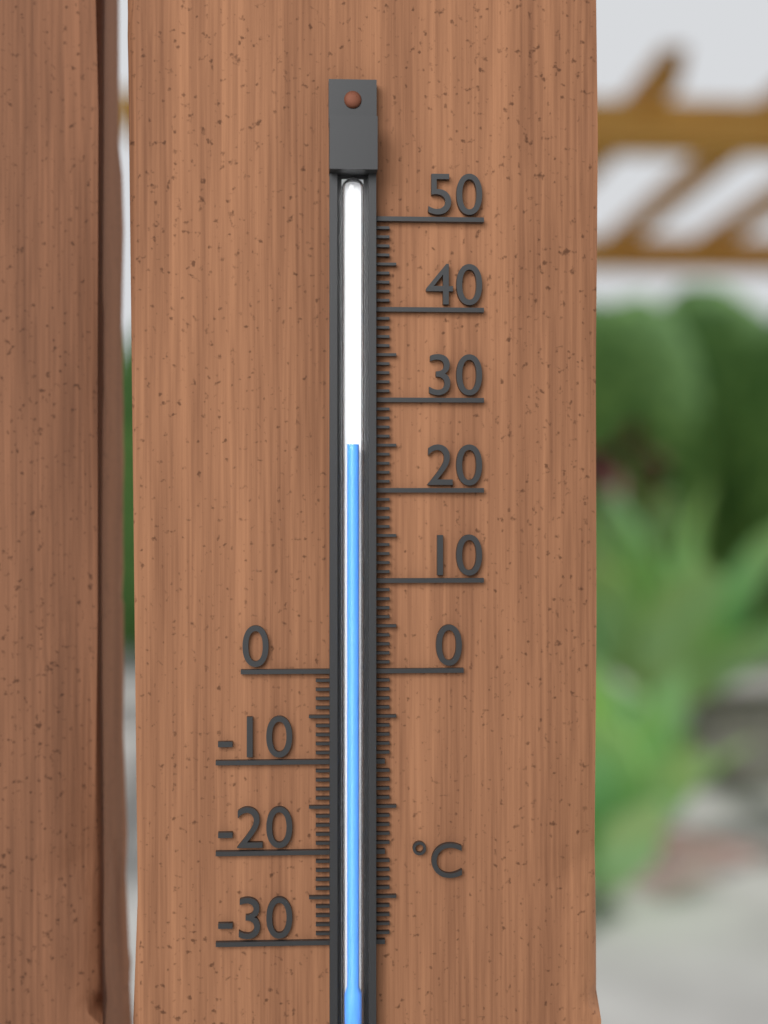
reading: 25 °C
